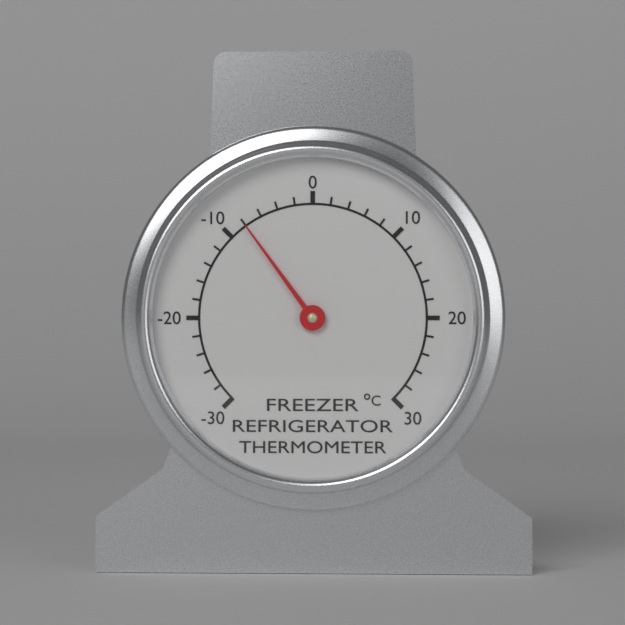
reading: -8 °C
